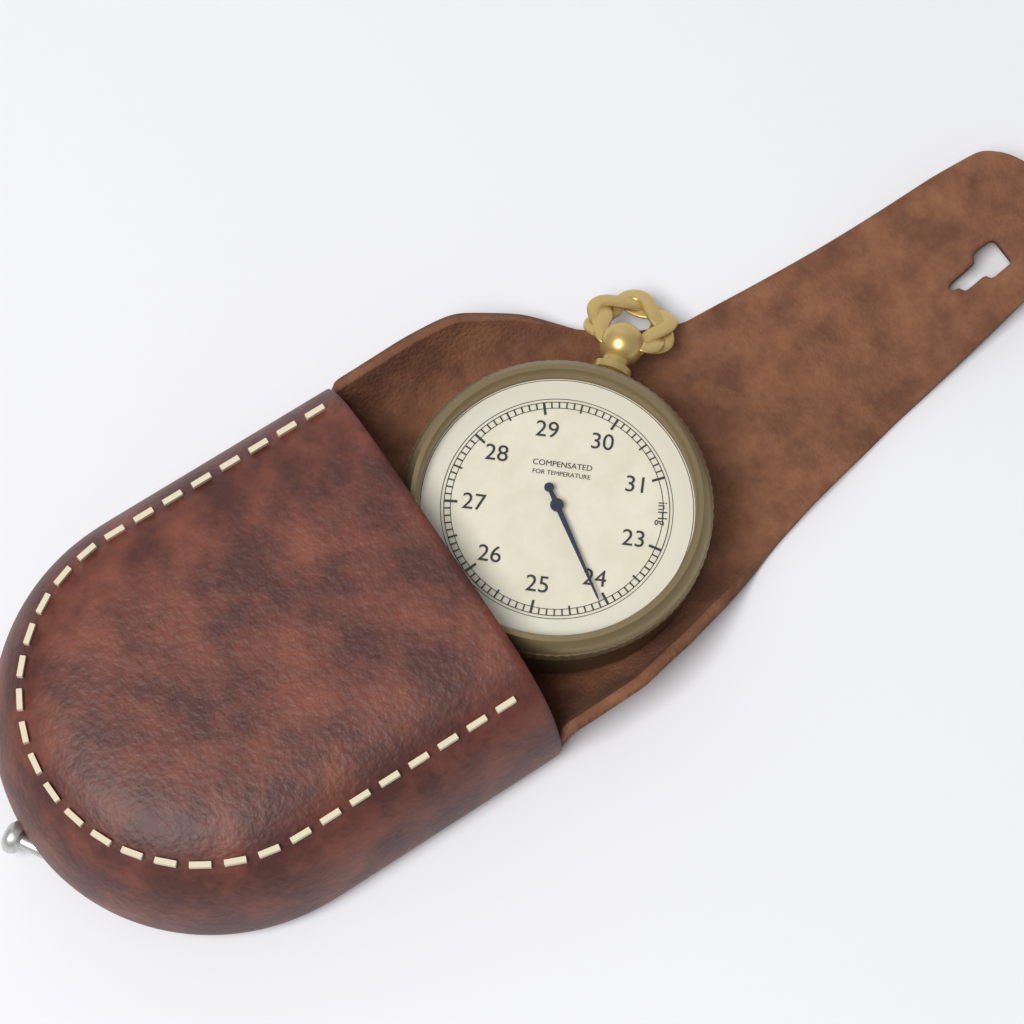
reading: 24.1 inHg
